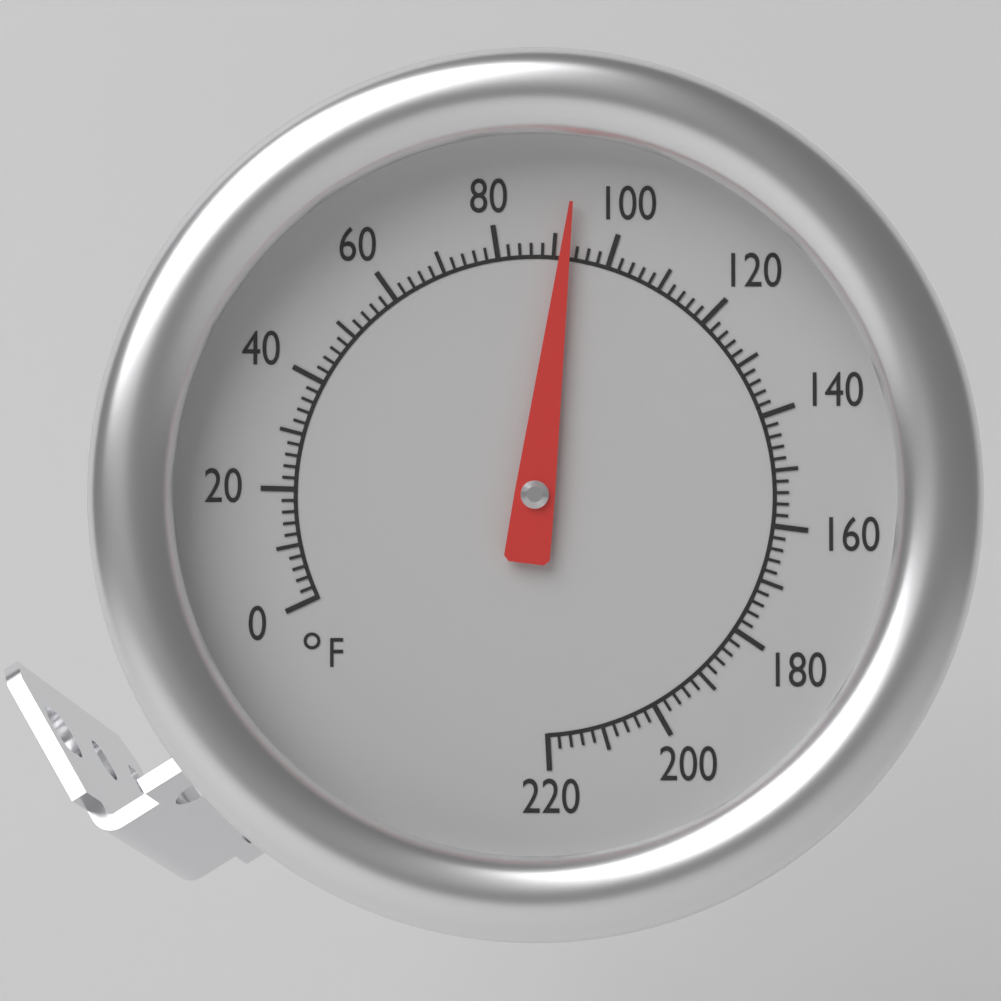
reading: 92 °F
